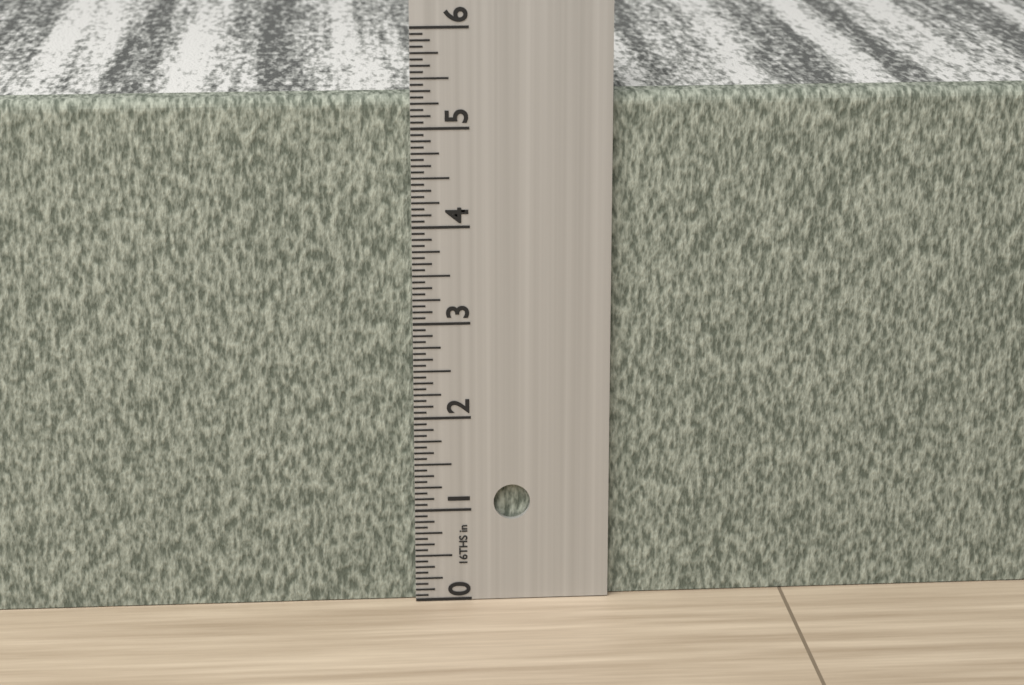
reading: 5.3125 in
